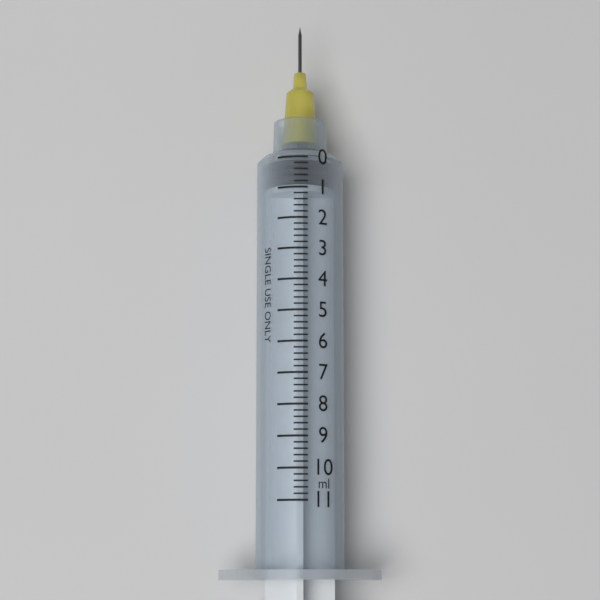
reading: 0.0 ml
